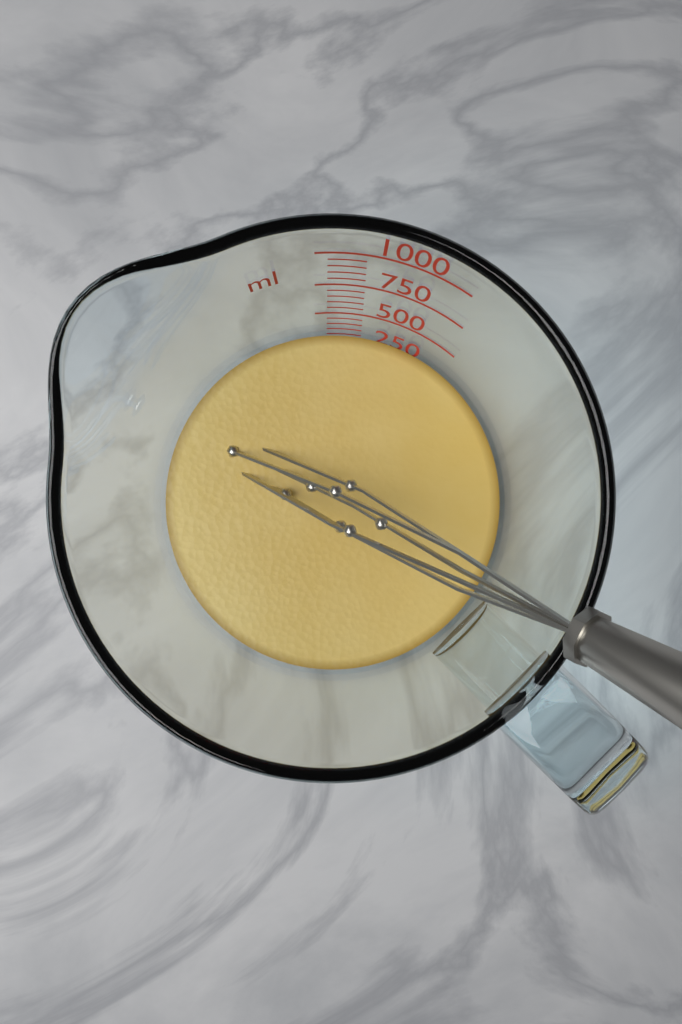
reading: 300 ml
